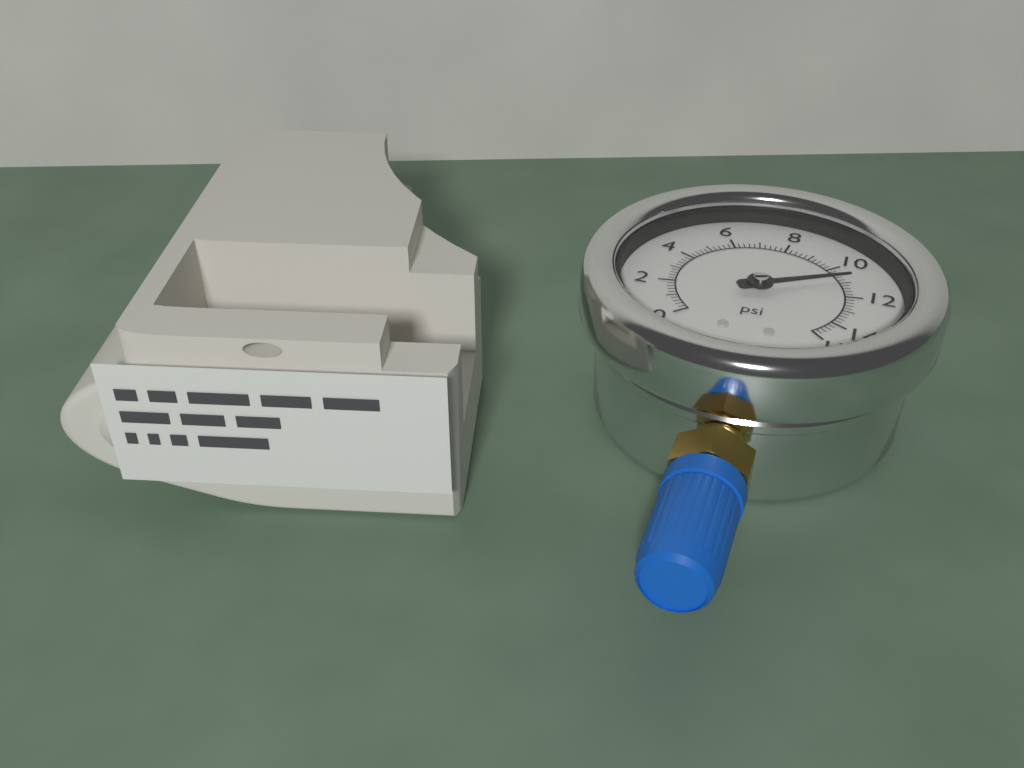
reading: 10.8 psi
